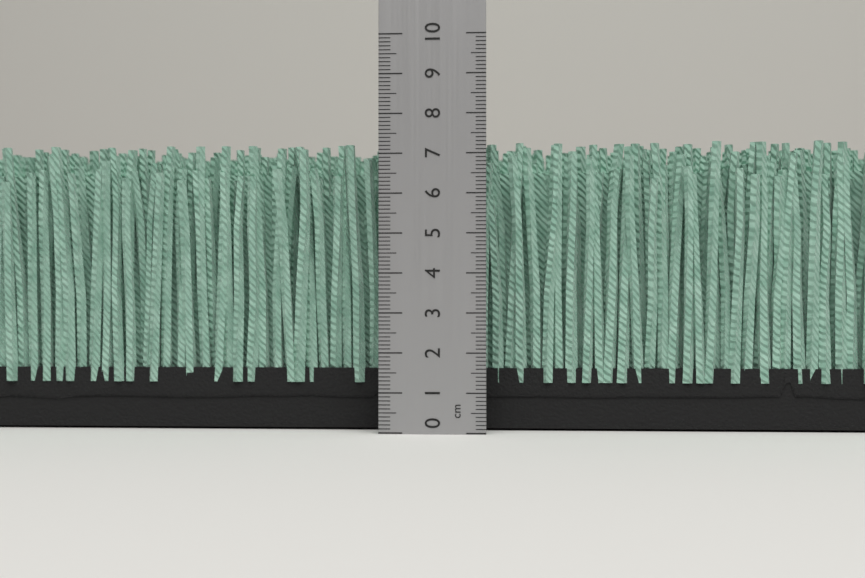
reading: 7.3 cm
